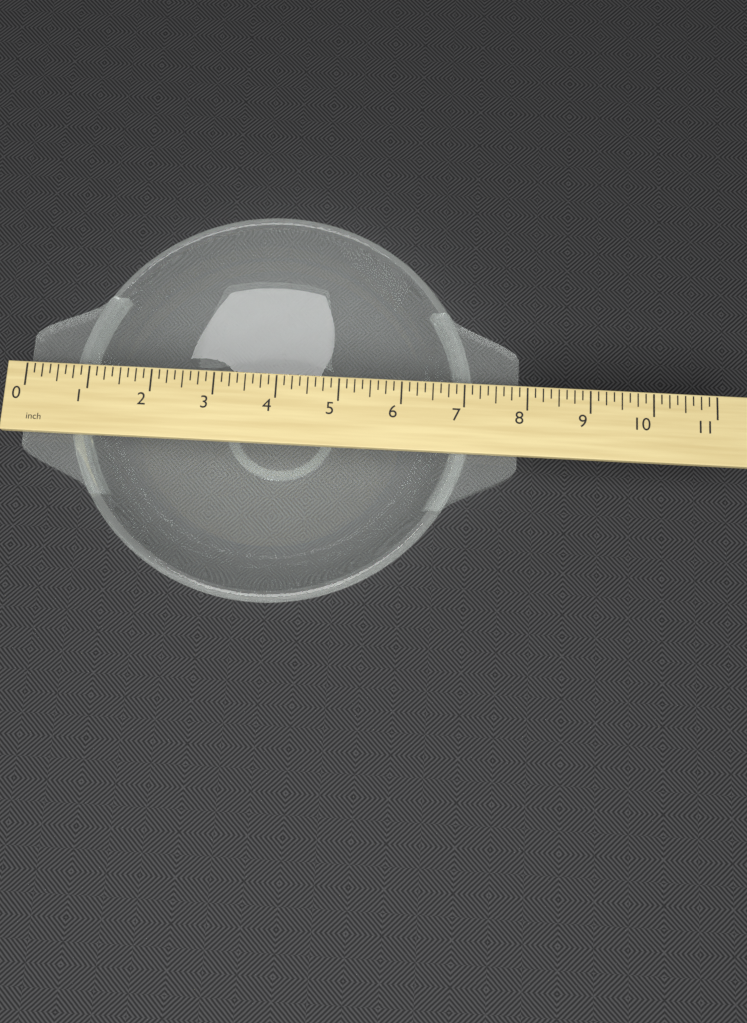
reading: 7.875 inch
